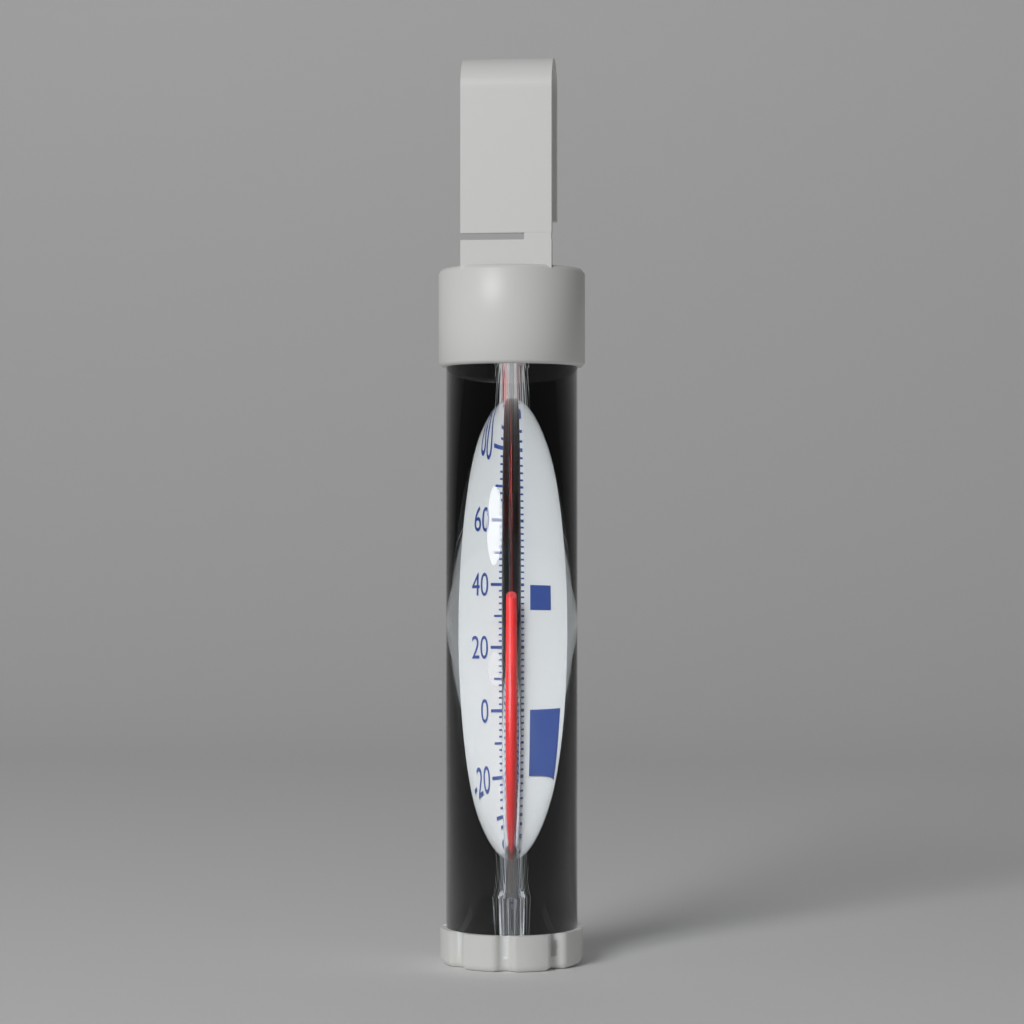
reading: 36 °F
